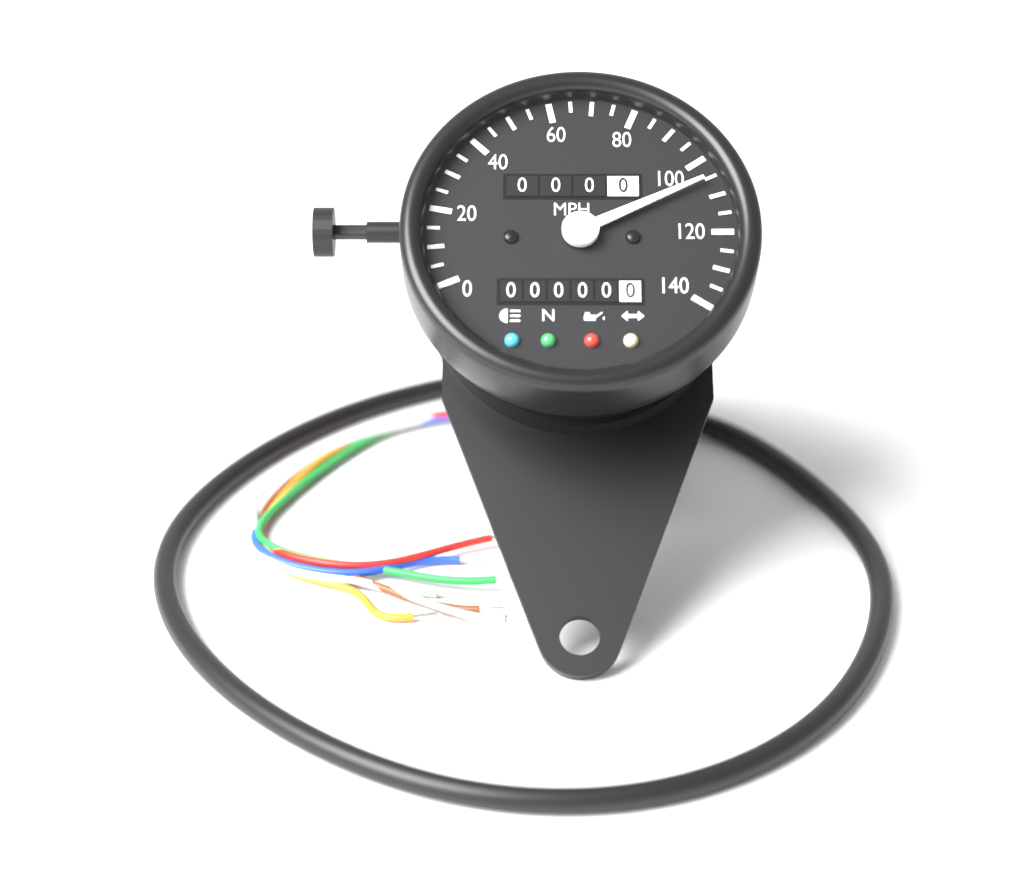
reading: 105 mph
